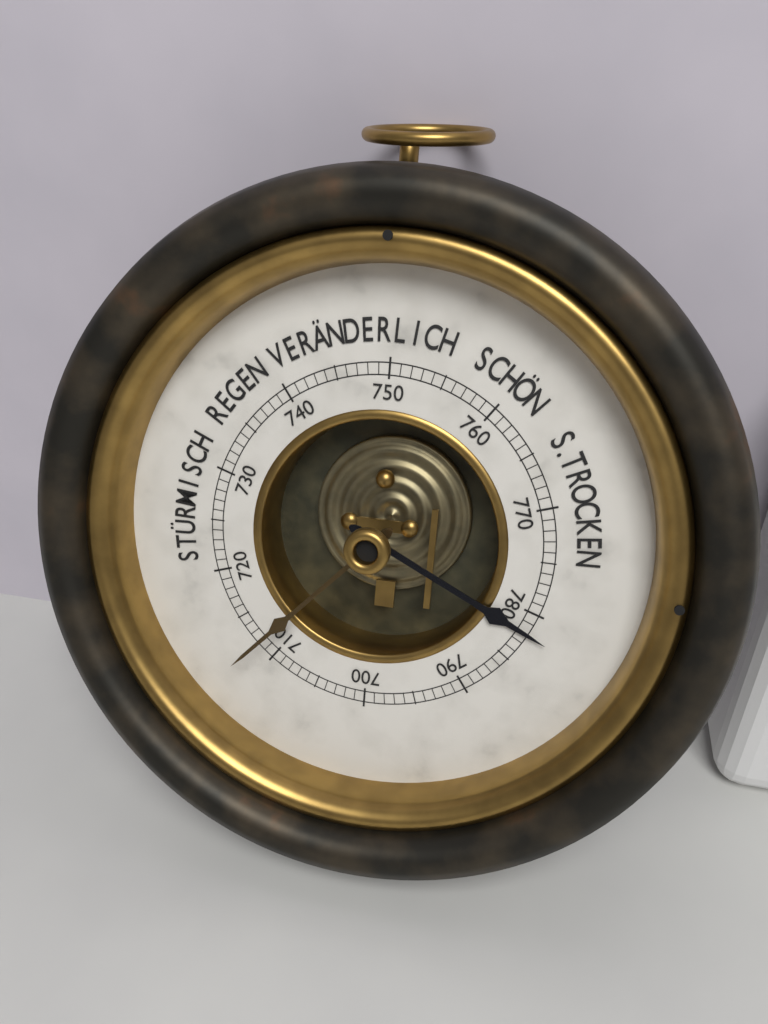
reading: 782 mmHg
